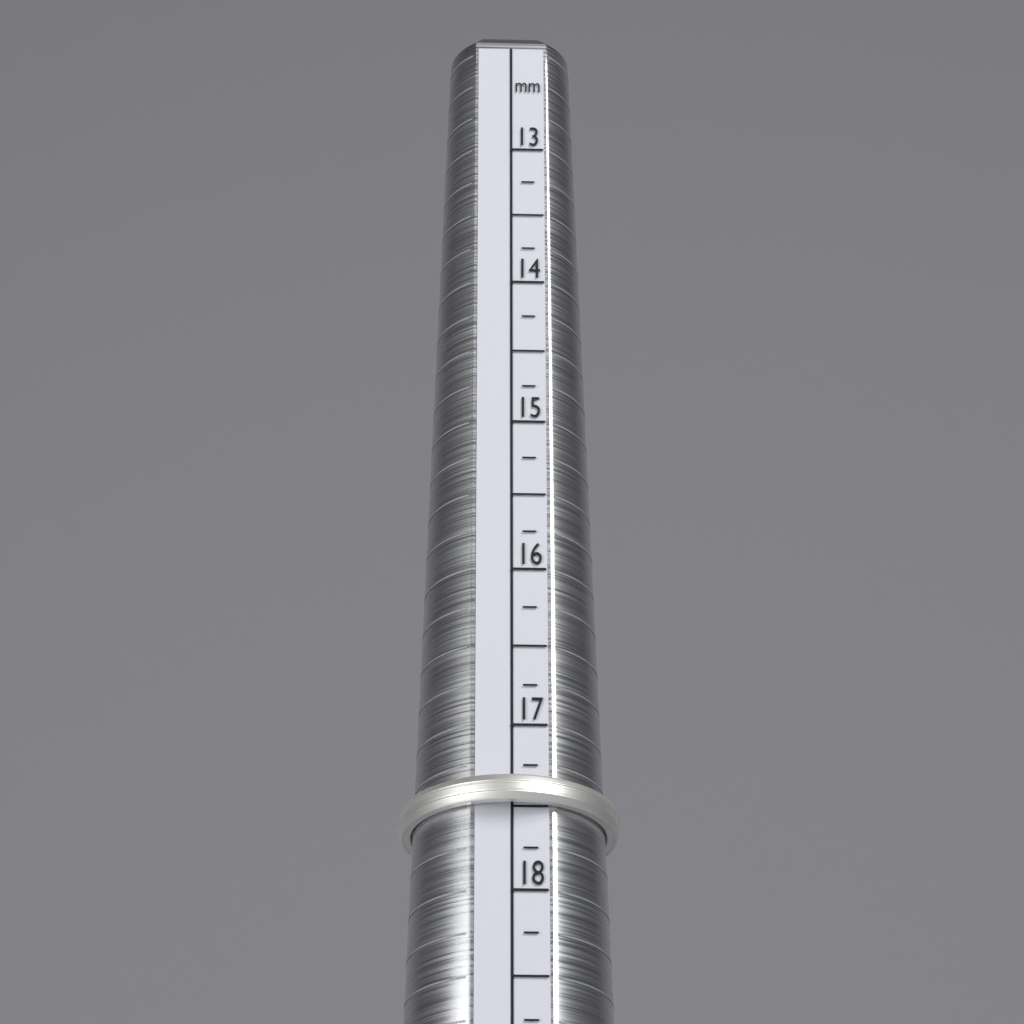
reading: 17.50 mm
